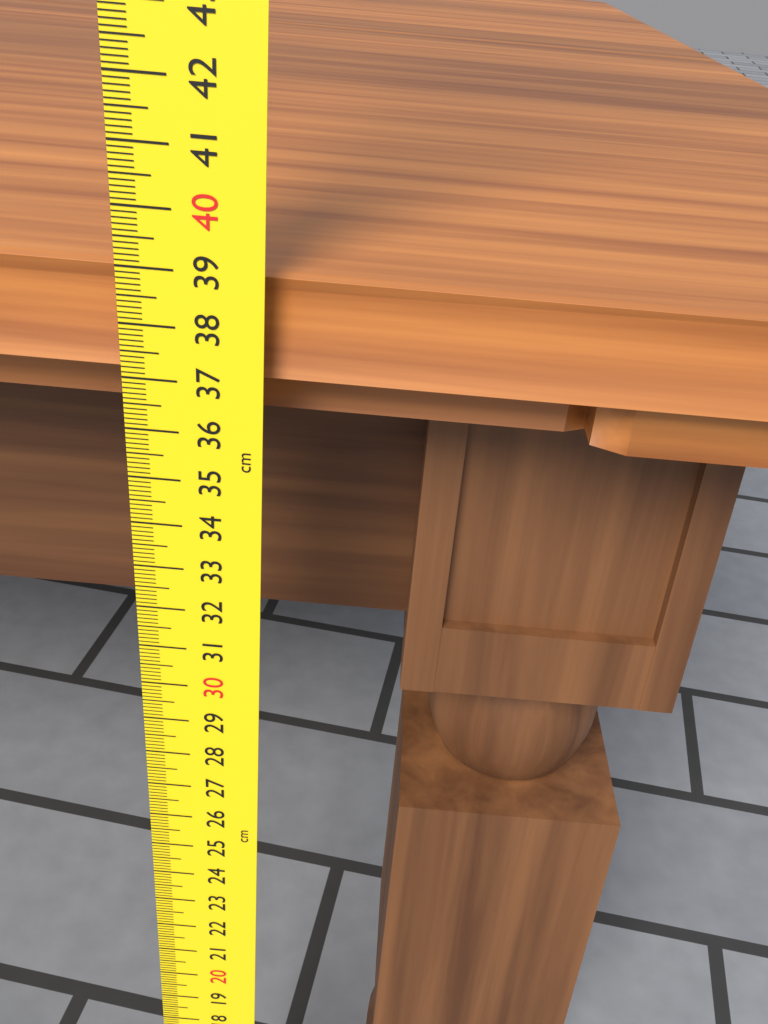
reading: 38.9 cm
